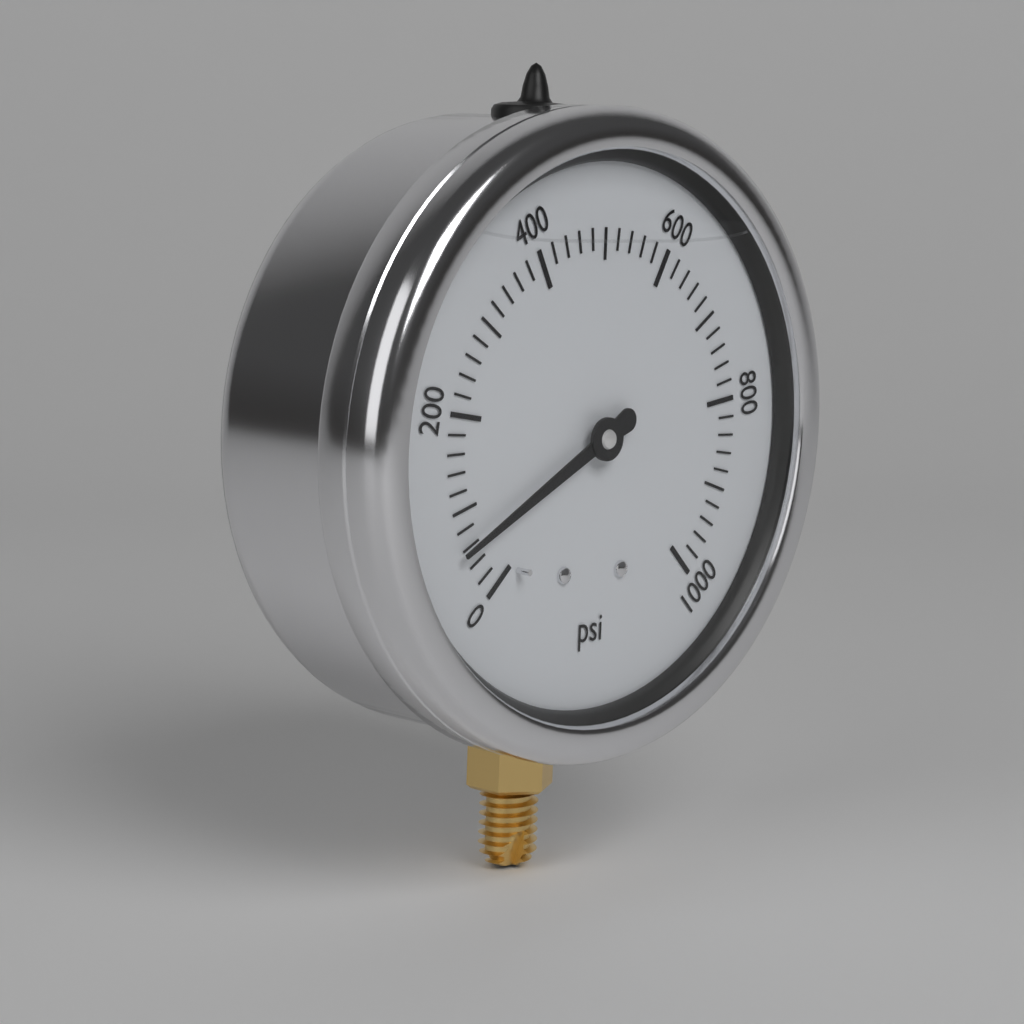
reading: 60 psi
